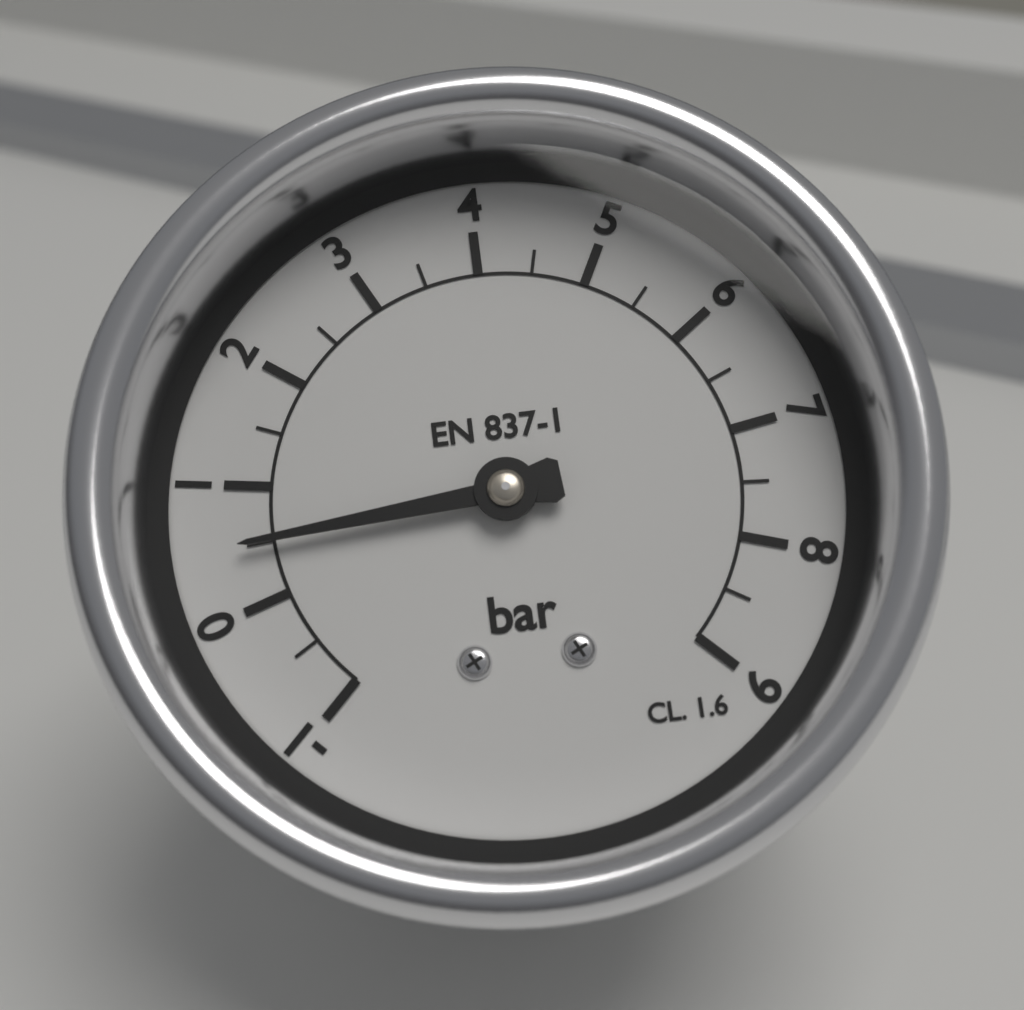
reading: 0.5 bar
